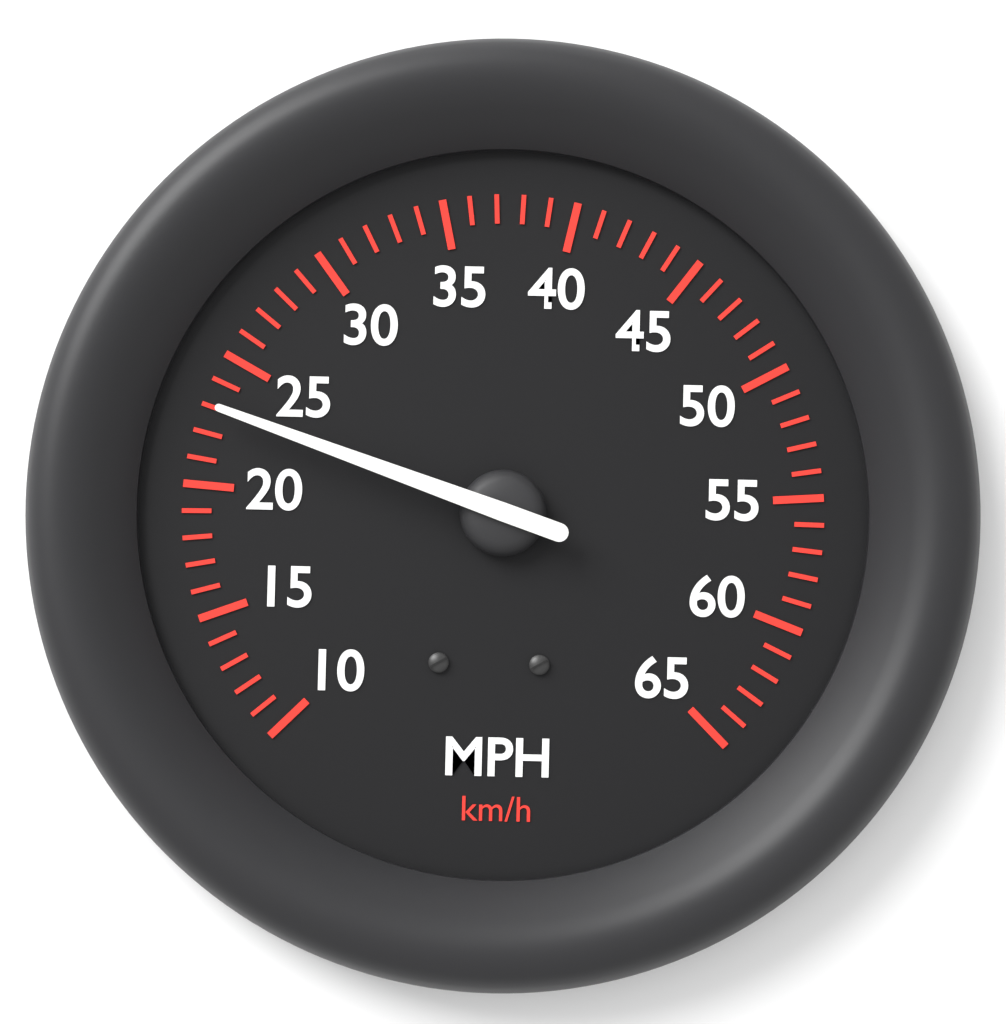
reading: 23 mph
